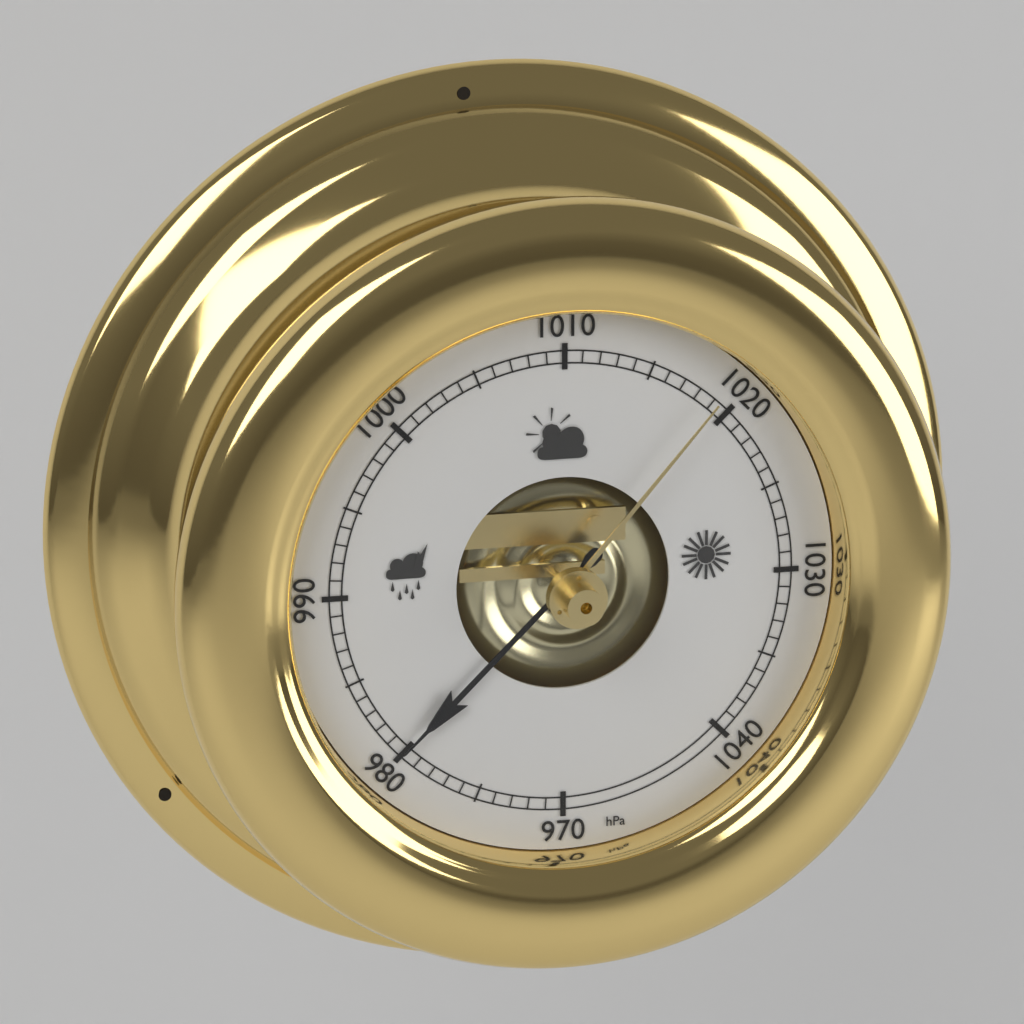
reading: 980 hPa
